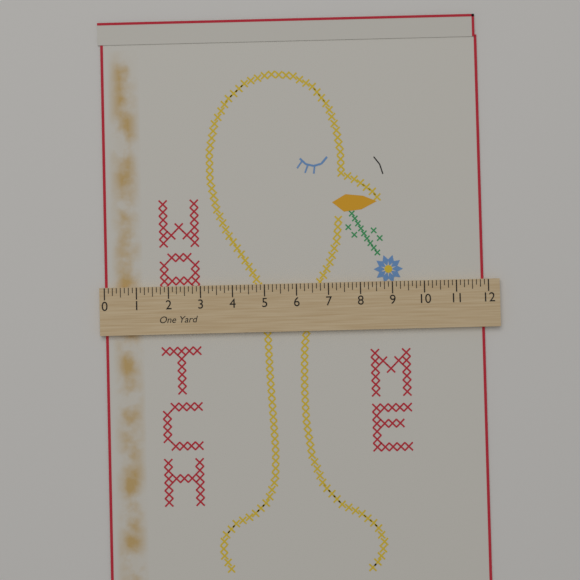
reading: 11.875 in
